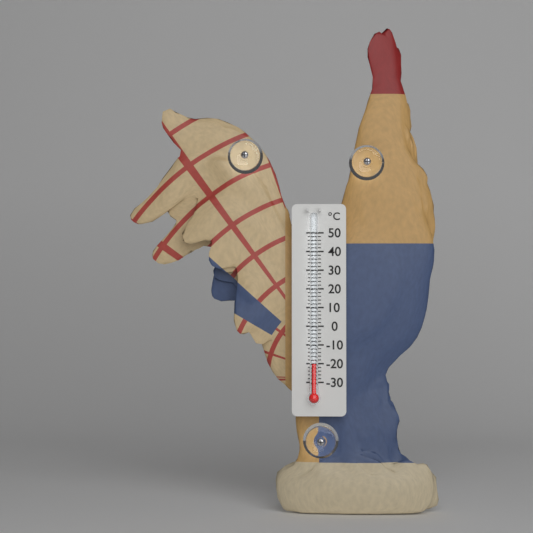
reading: -20 °C
